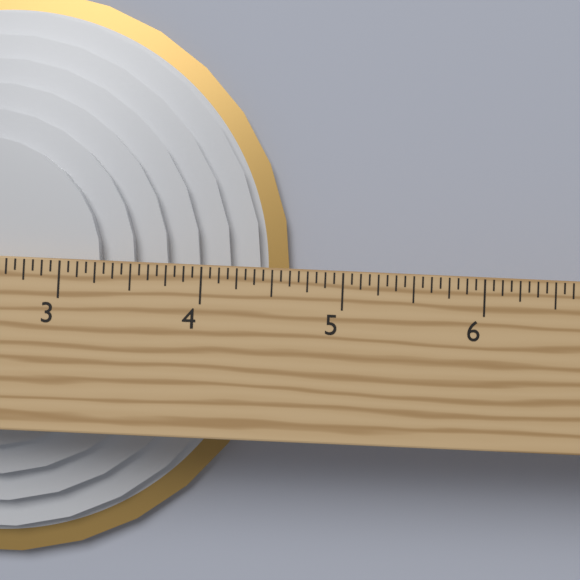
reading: 4.6250 in
